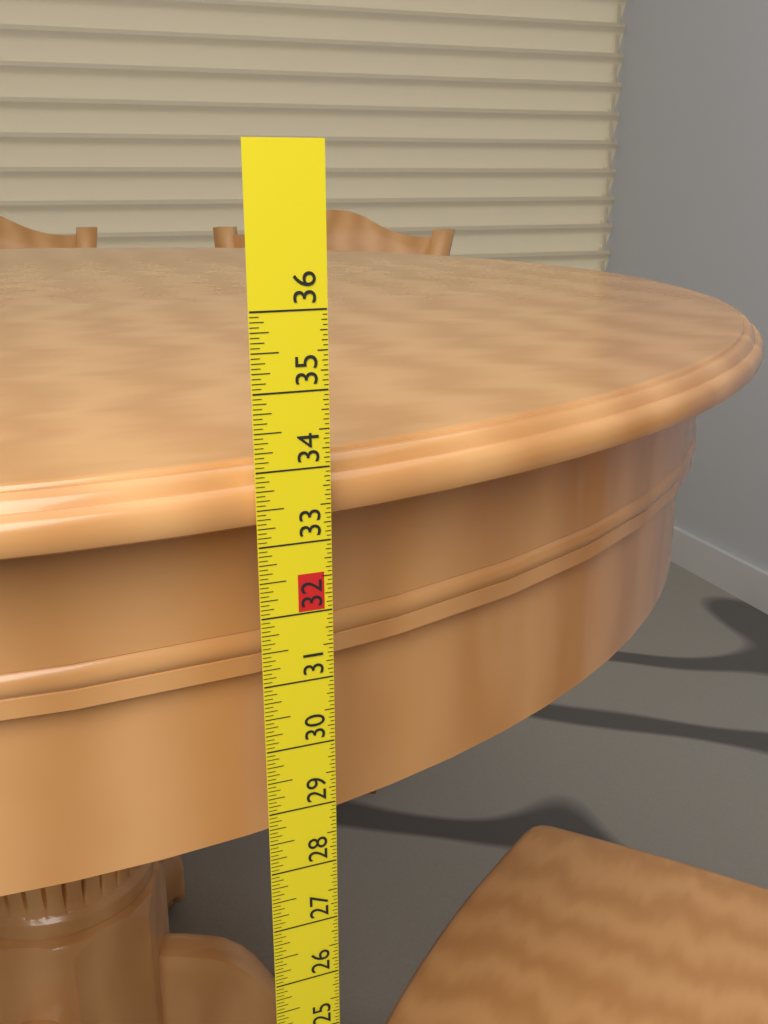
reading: 34.0000 in
